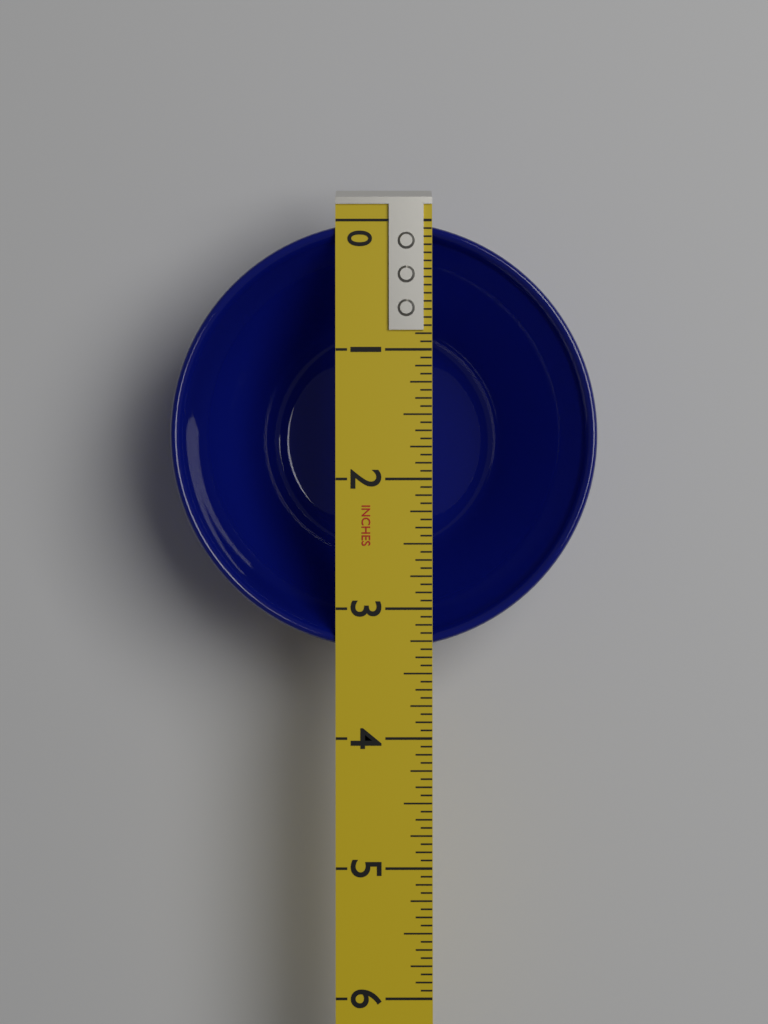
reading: 3.3125 in
